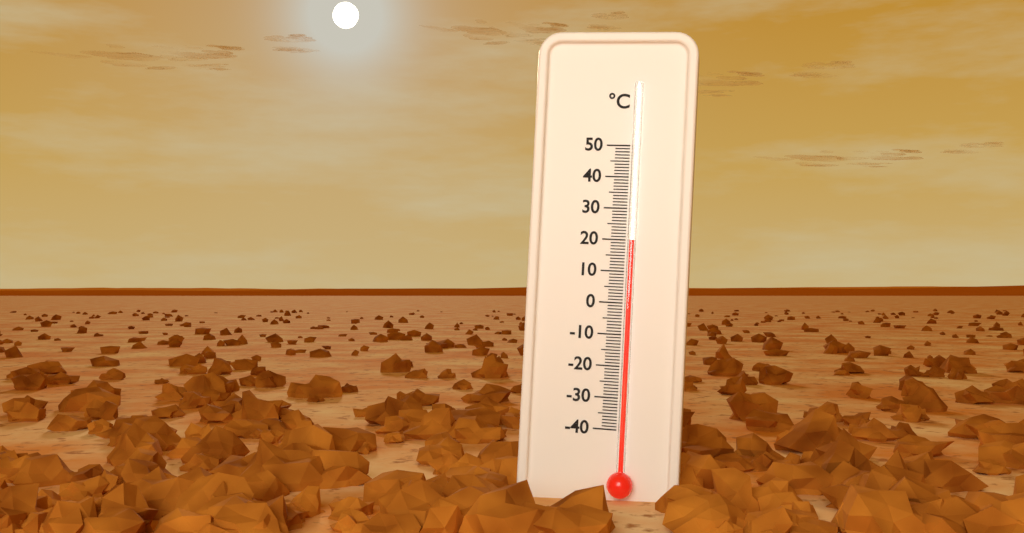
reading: 20 °C
